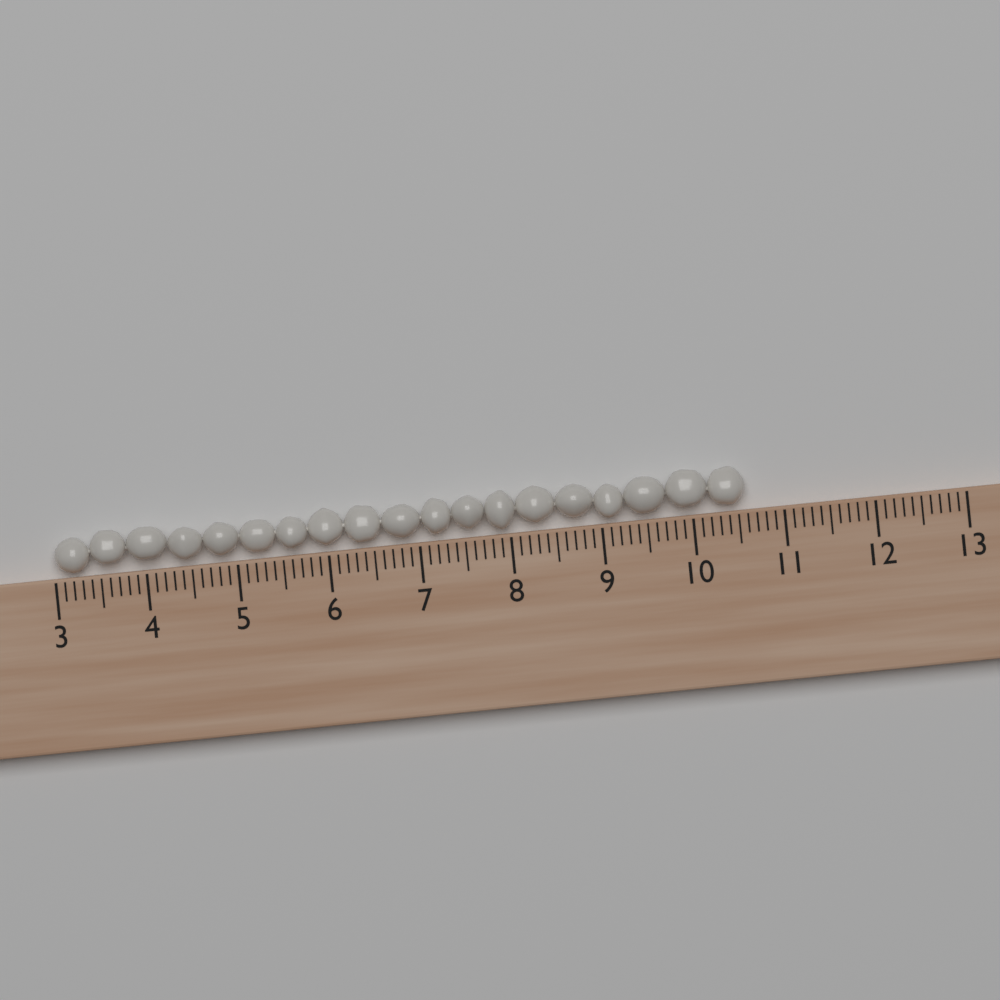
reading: 10.6 (no unit)
